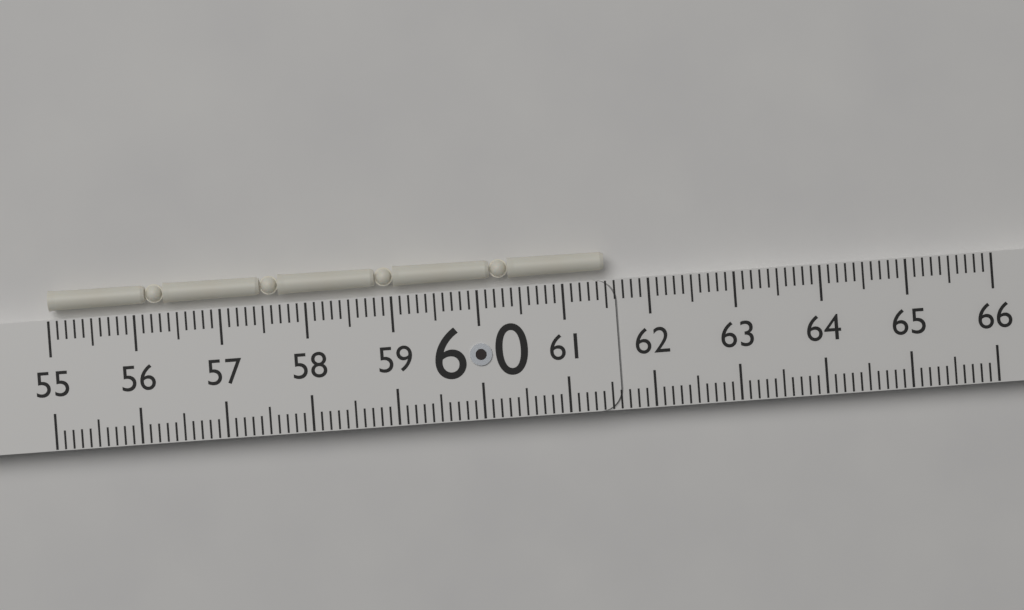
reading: 61.5 (no unit)
